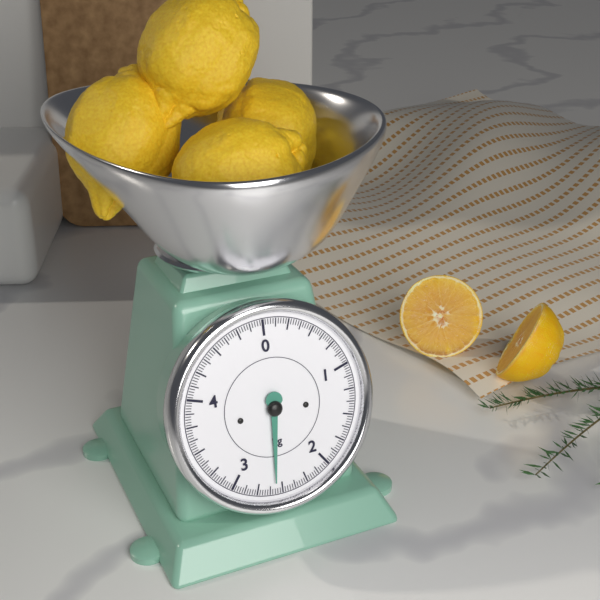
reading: 2.575 kg
